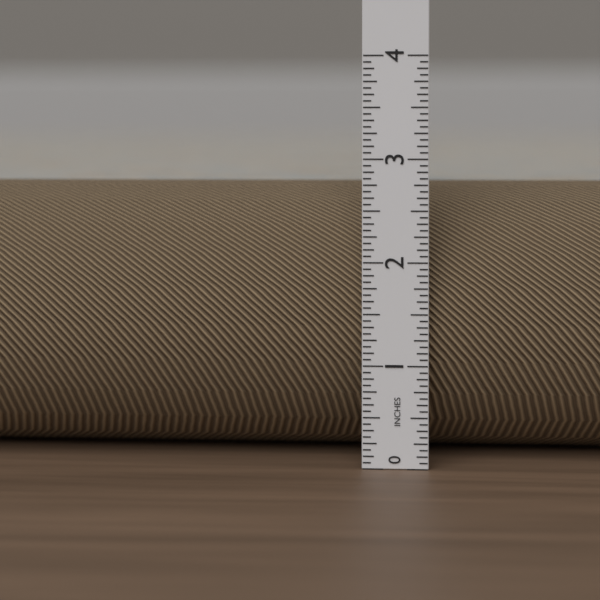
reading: 2.7500 in
